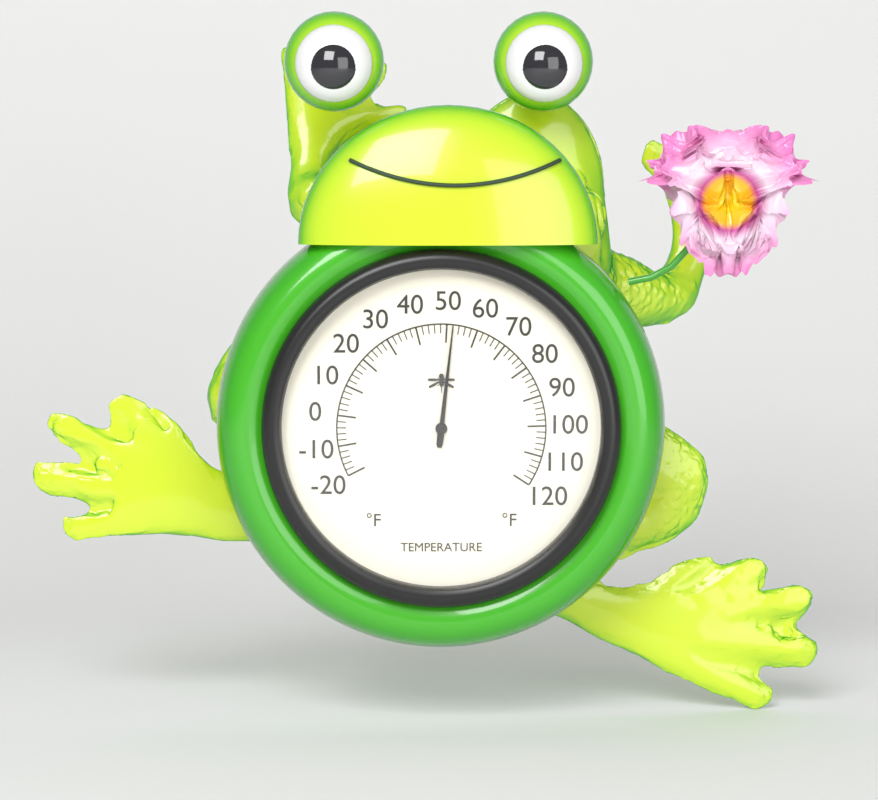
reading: 52 °F
